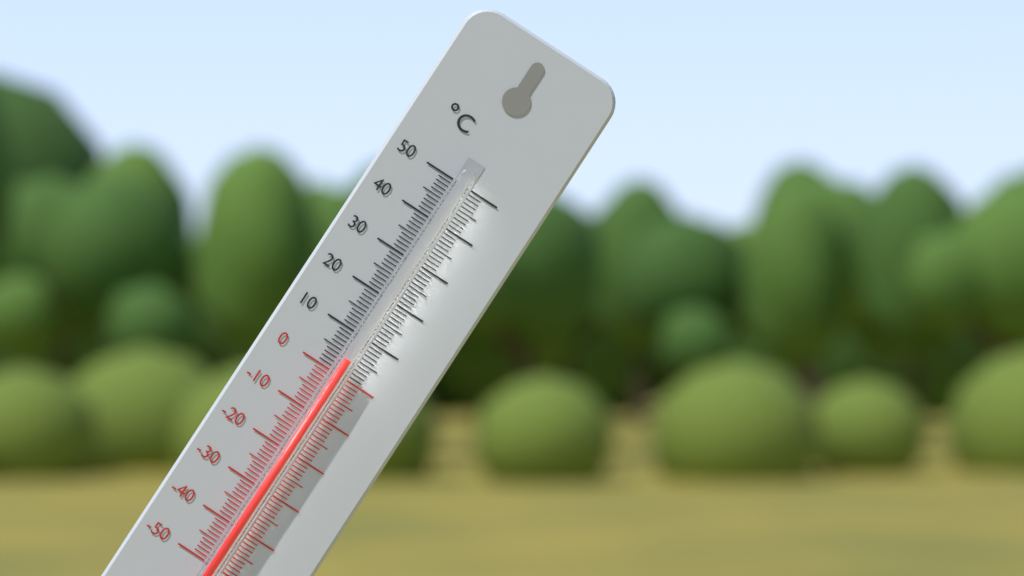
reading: 4 °C
